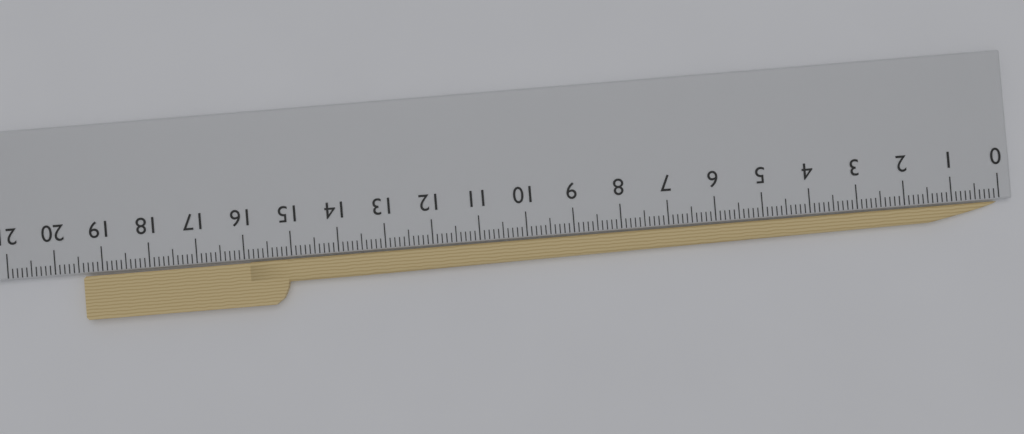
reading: 19.4 cm
